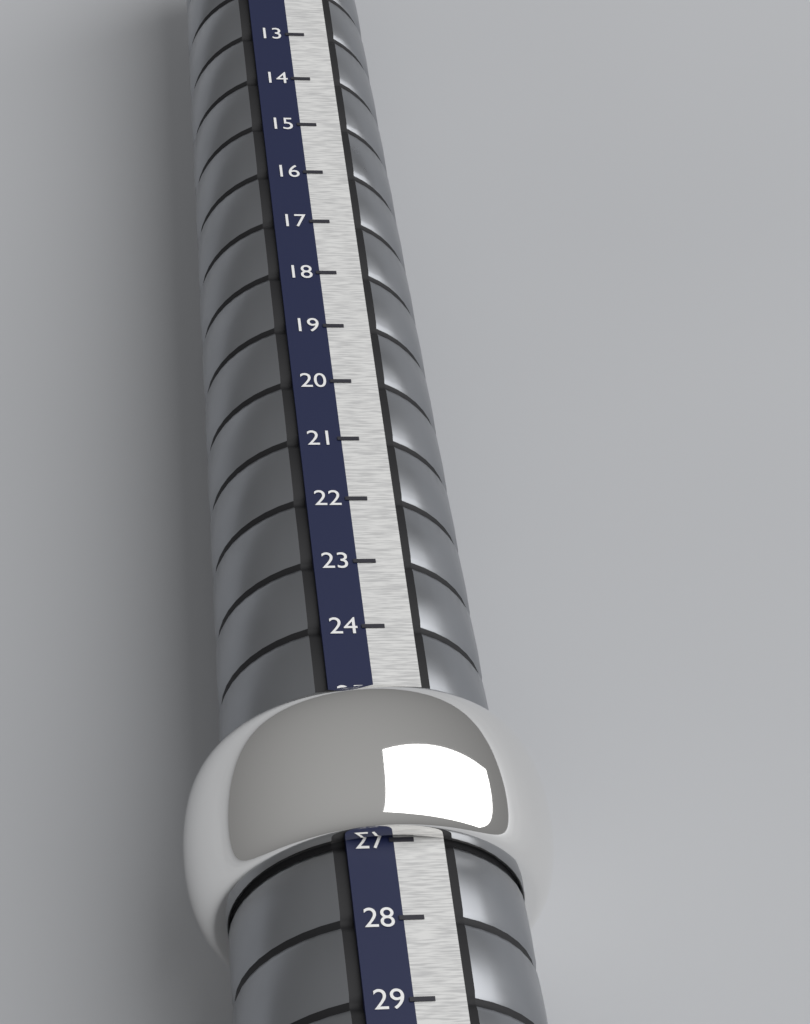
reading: 27 (no unit)
